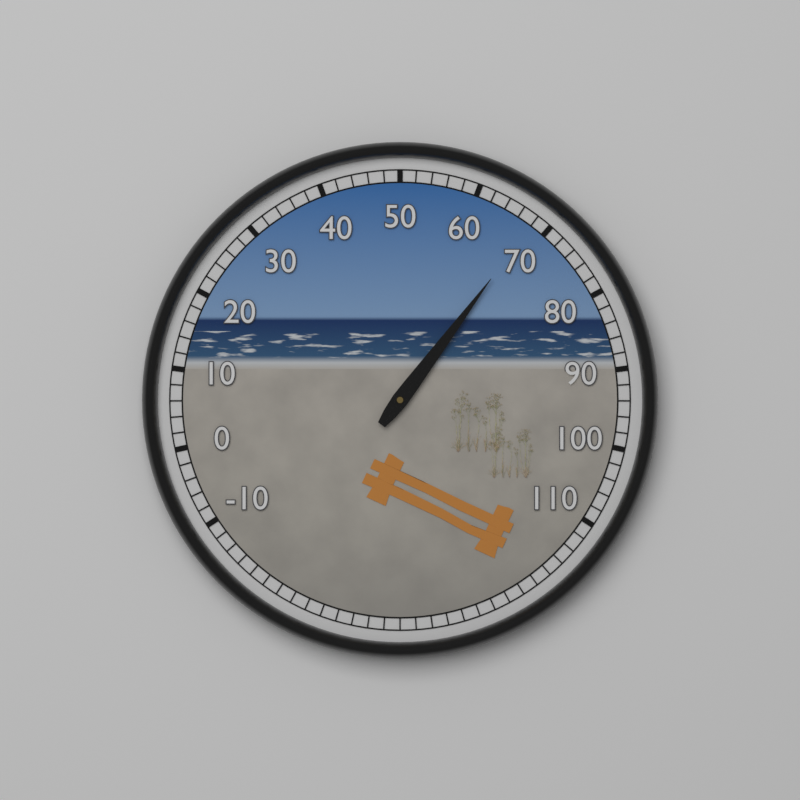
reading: 68 (no unit)
